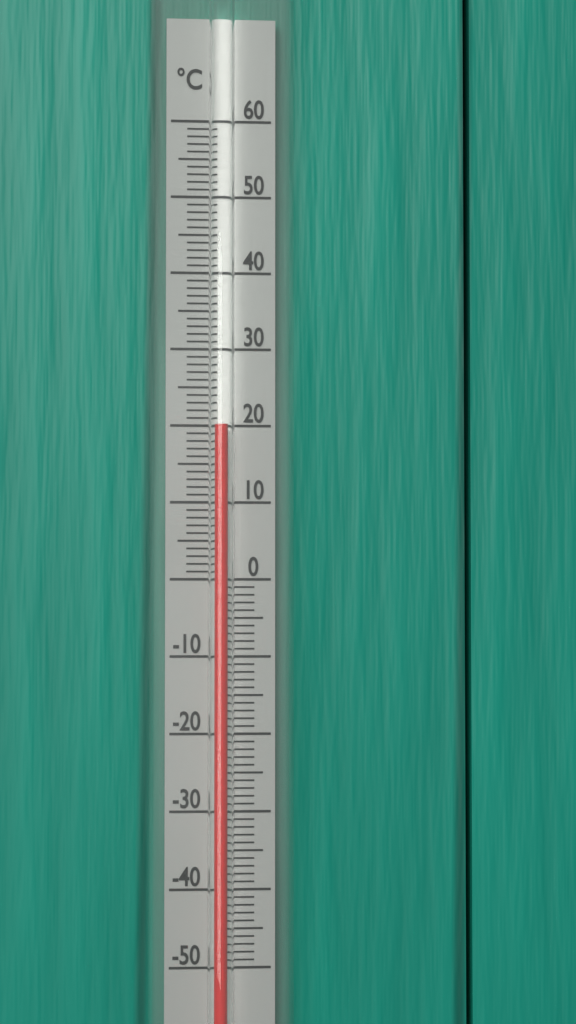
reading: 20 °C
